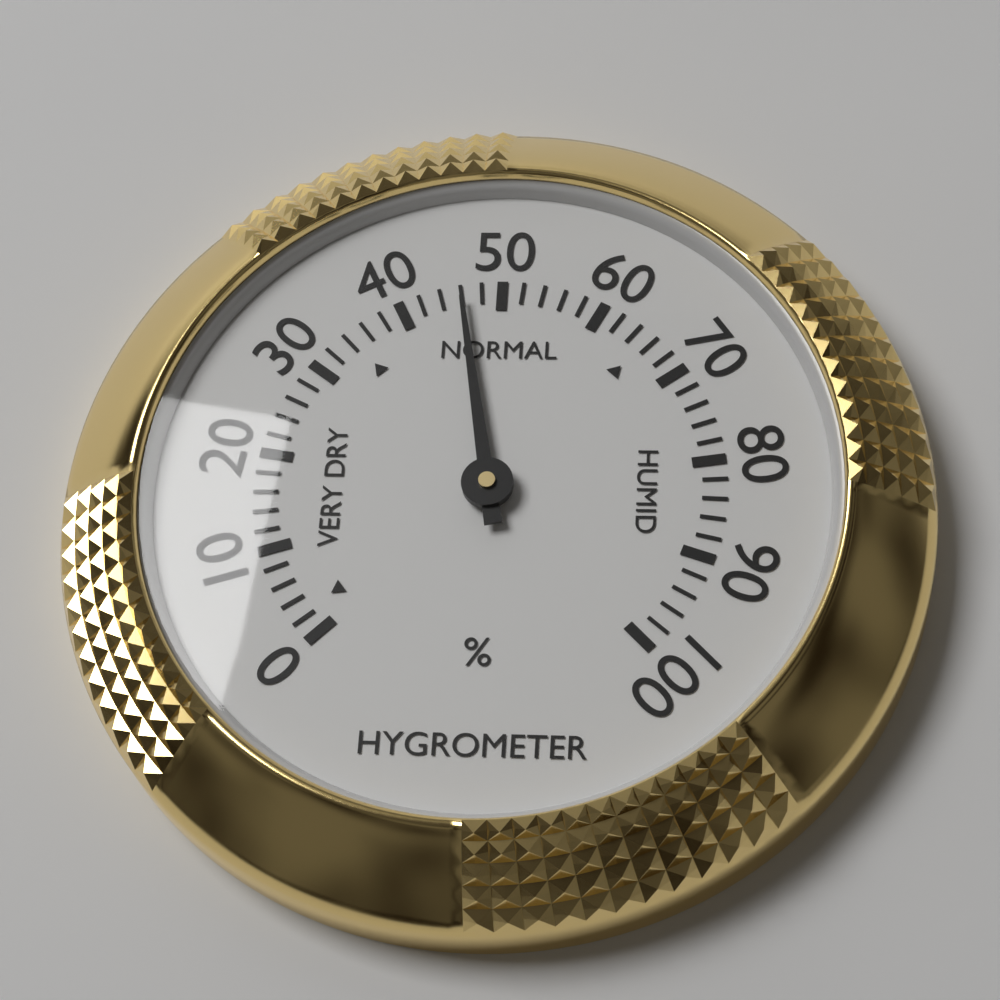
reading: 46 %
